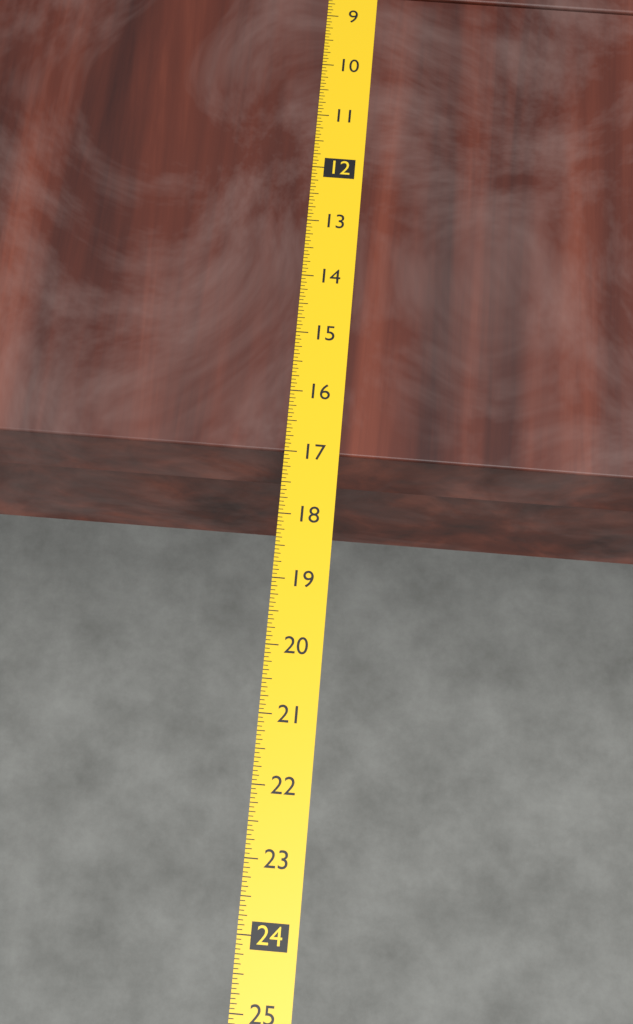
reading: 17.0000 (no unit)
